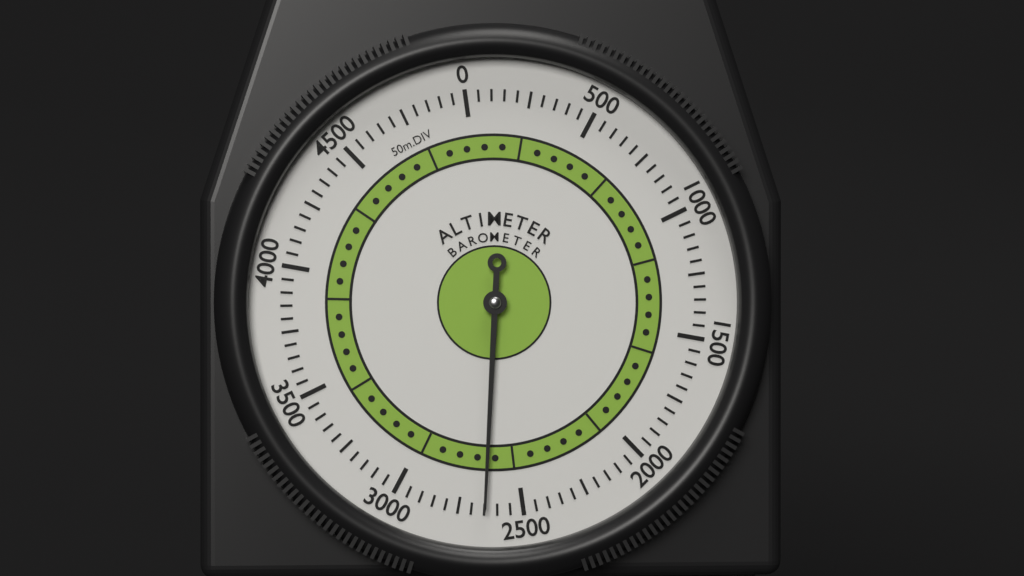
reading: 2650 m
